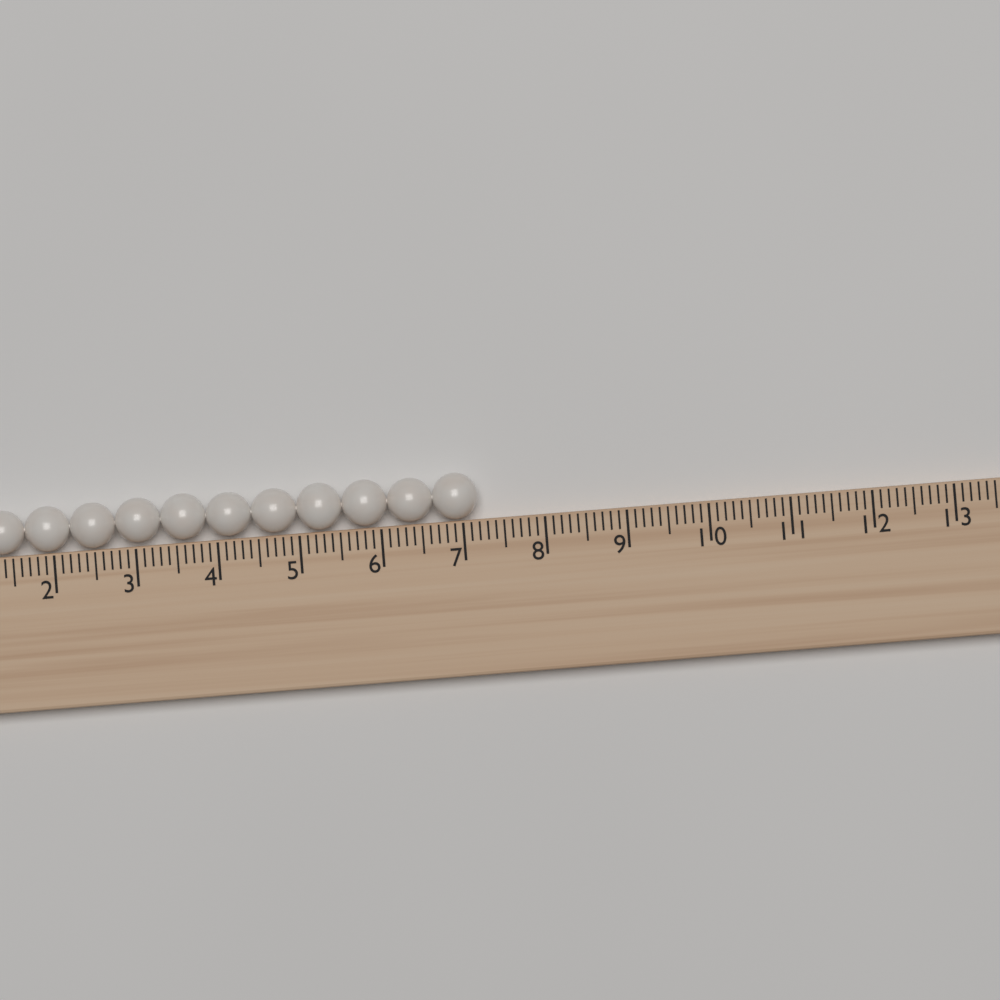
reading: 7.2 (no unit)
